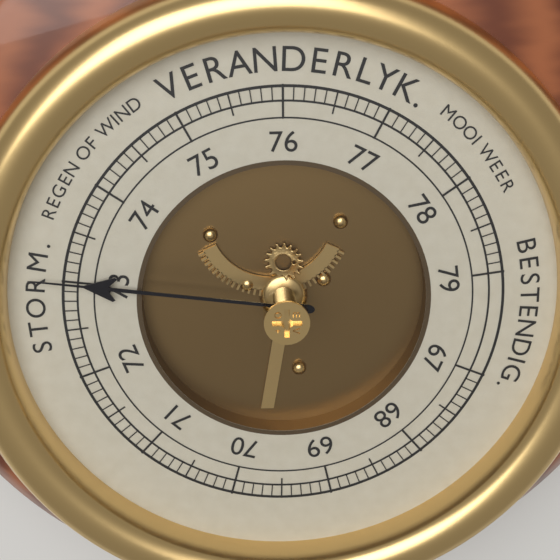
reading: 73.0 (no unit)
